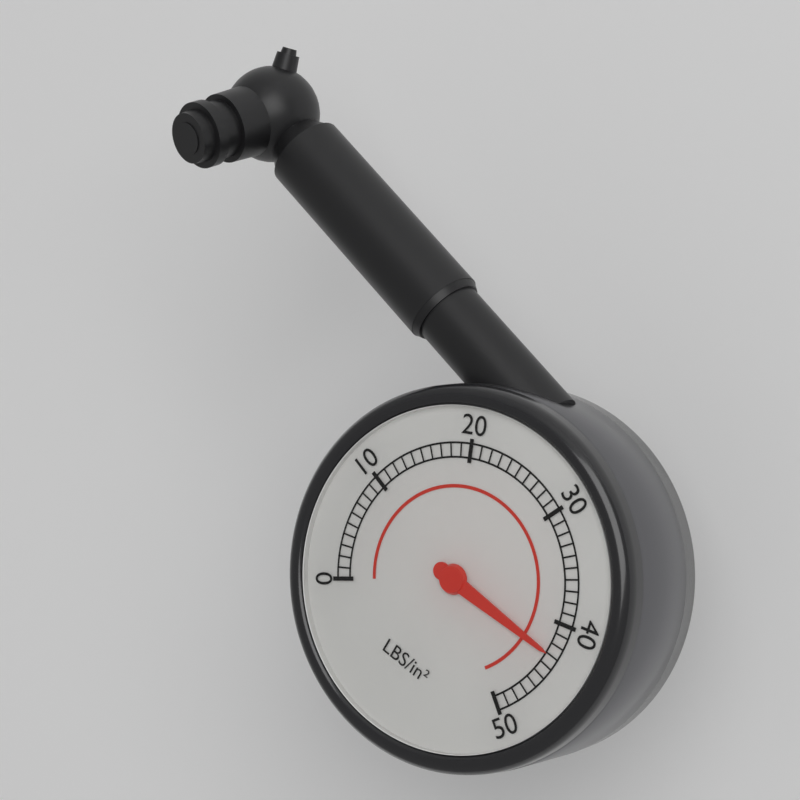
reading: 43 psi
